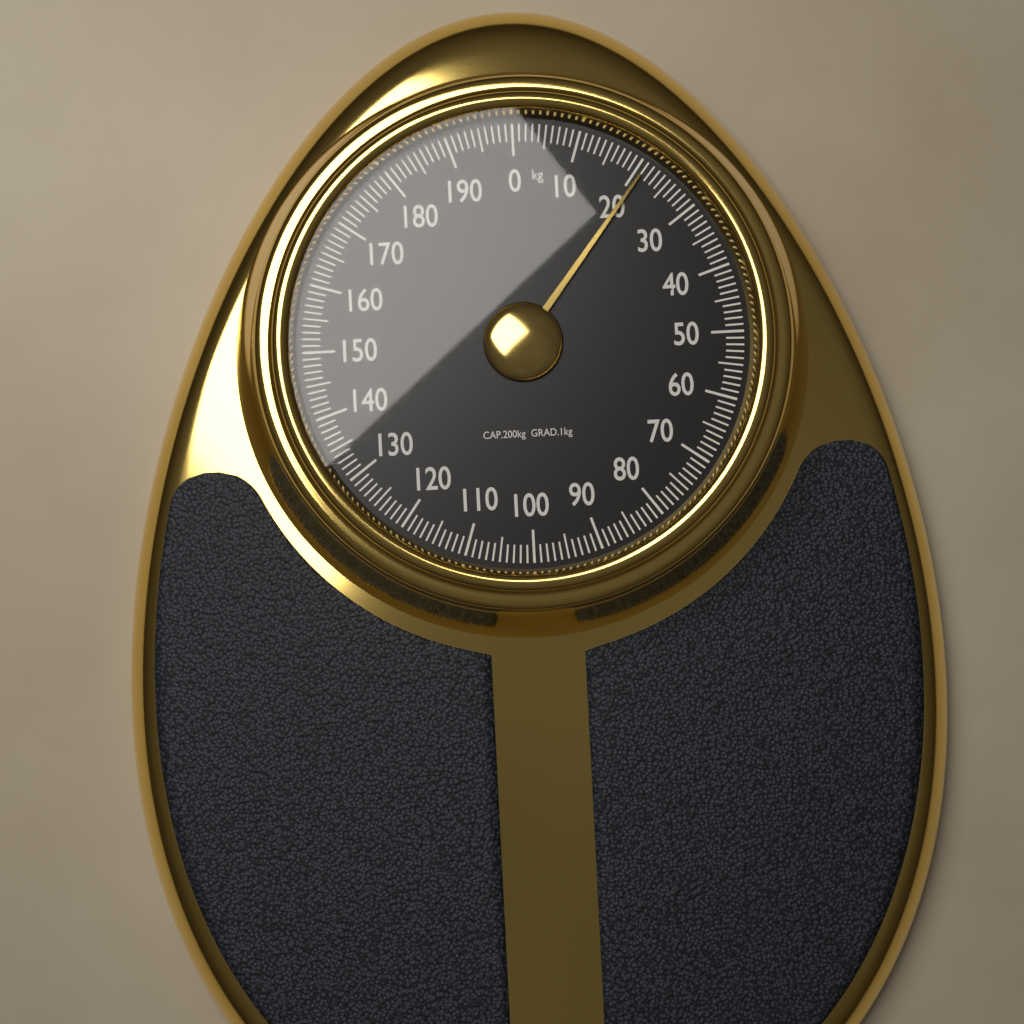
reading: 21 kg
